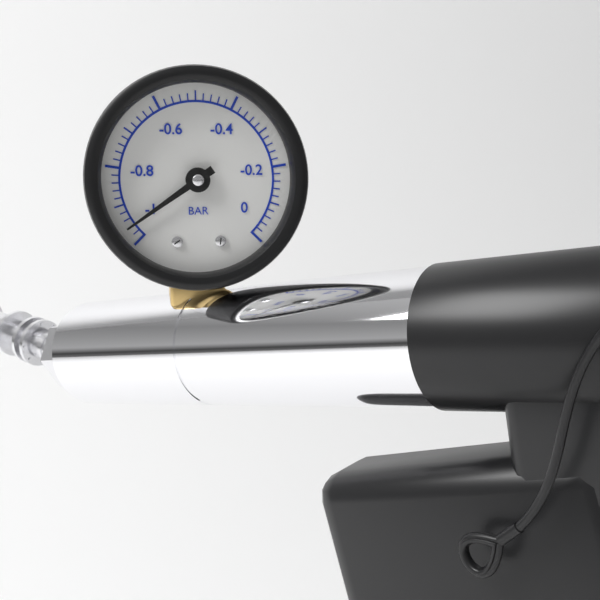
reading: -0.96 bar
